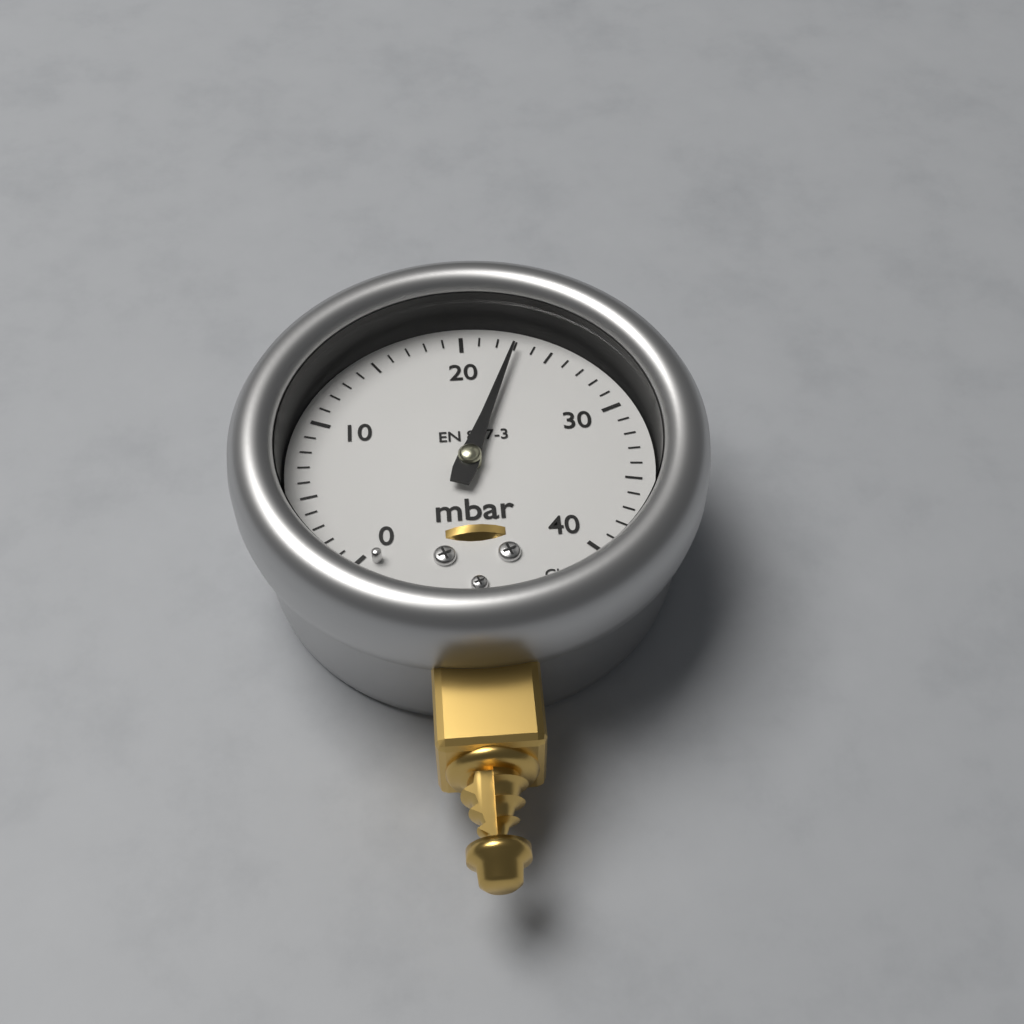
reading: 23 mbar
